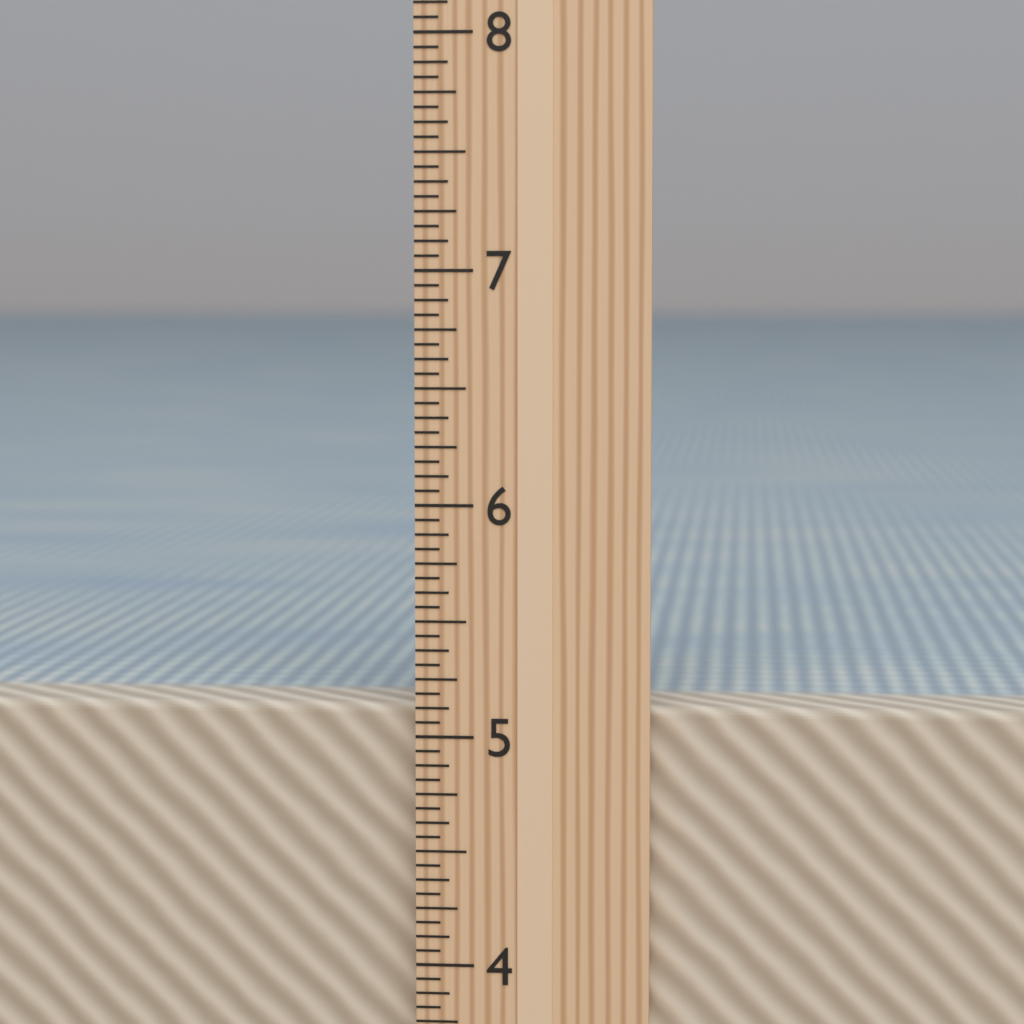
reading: 5.1250 in
